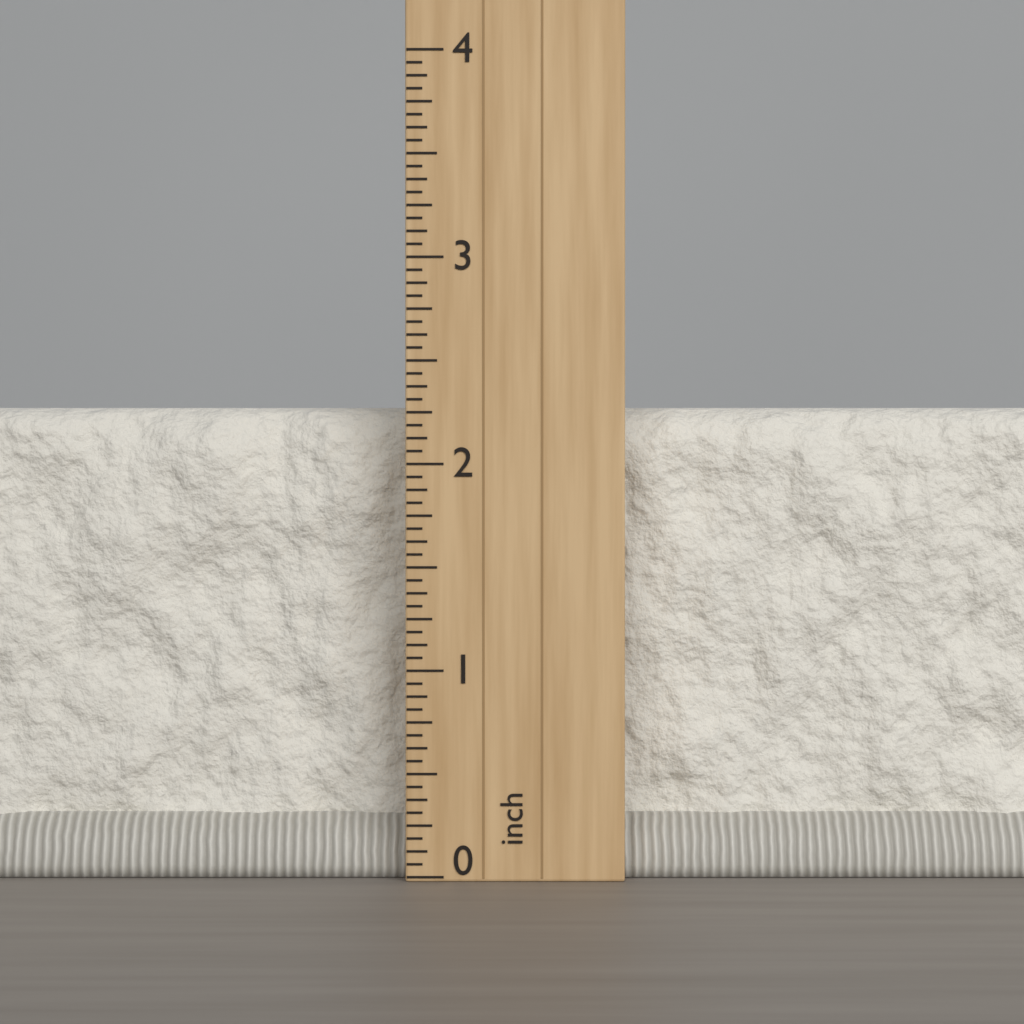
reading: 2.3125 inch
